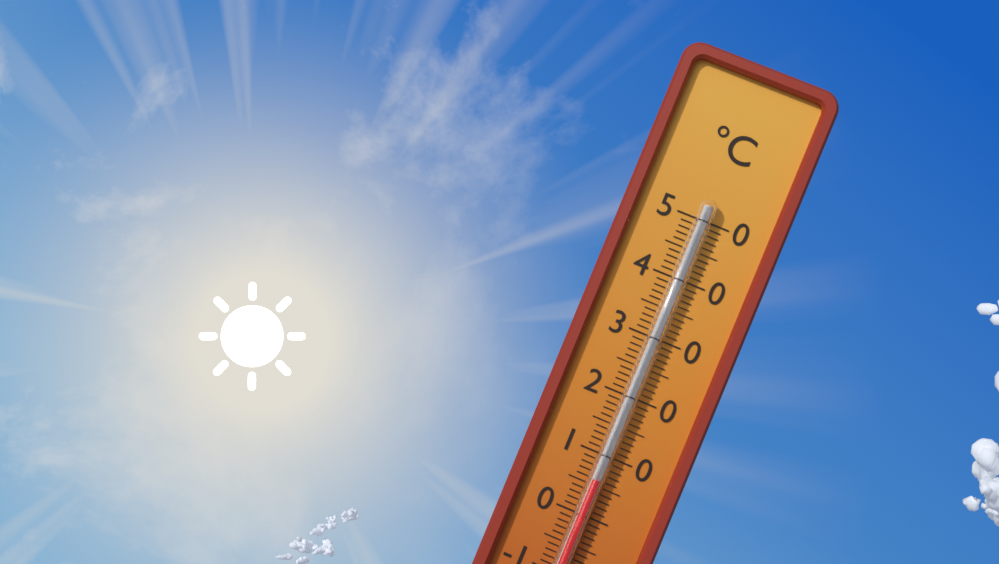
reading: 6 °C
